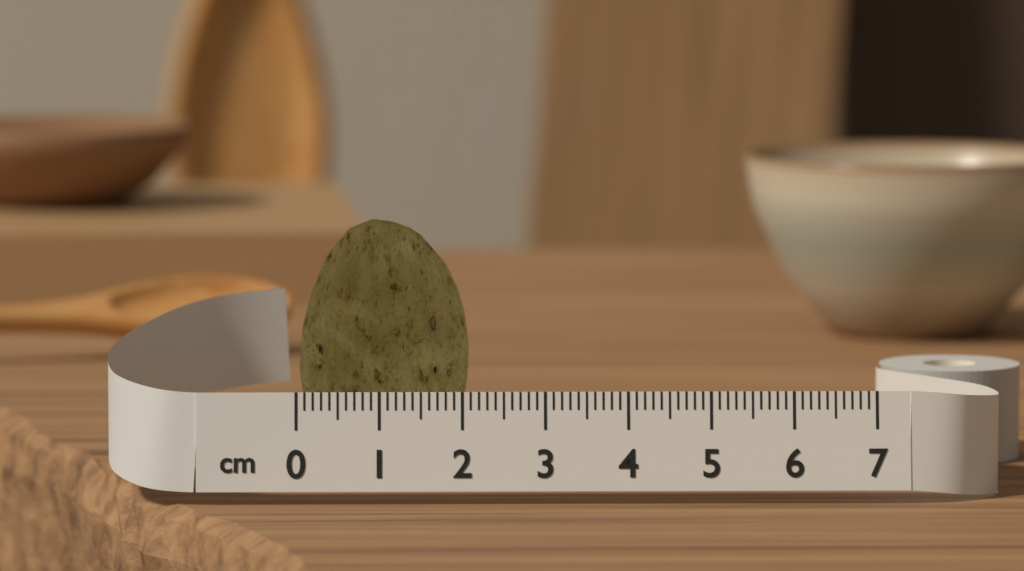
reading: 2.1 cm
